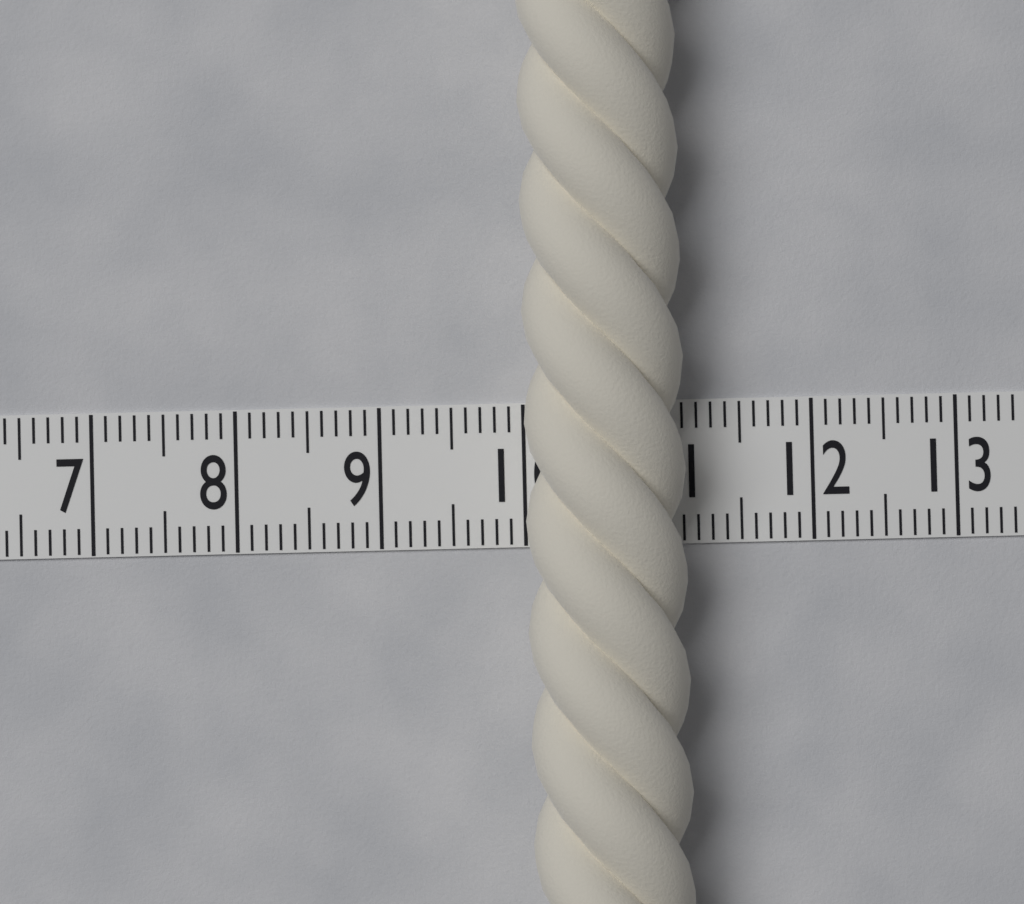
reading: 11.1 (no unit)
